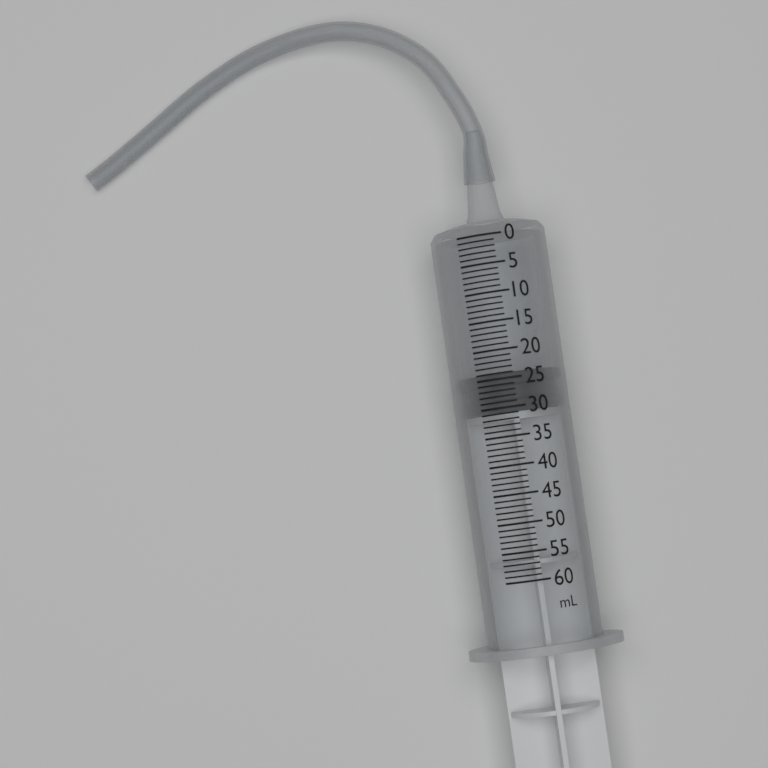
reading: 24 ml
